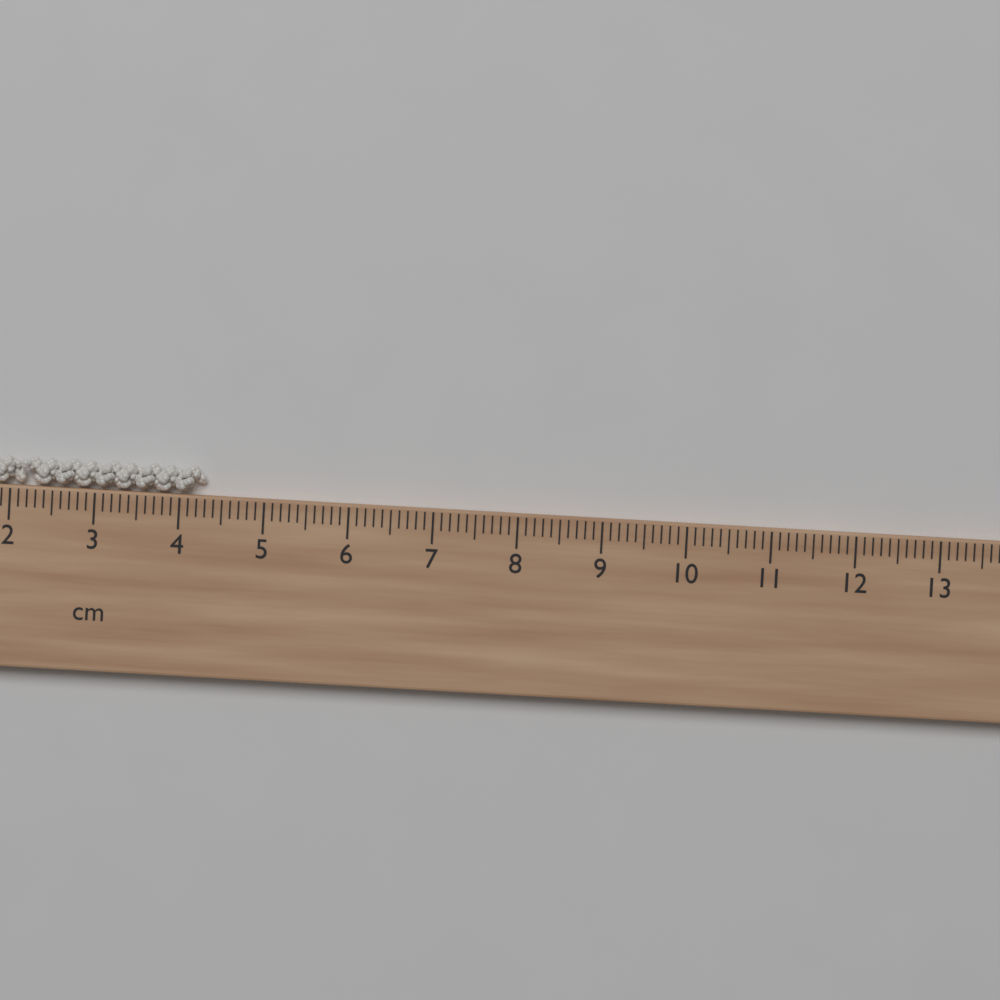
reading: 4.3 cm
